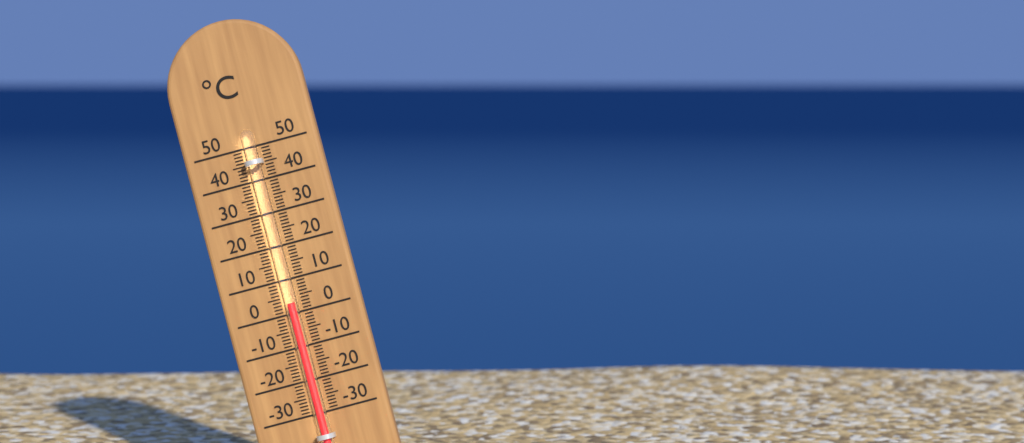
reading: 3 °C
